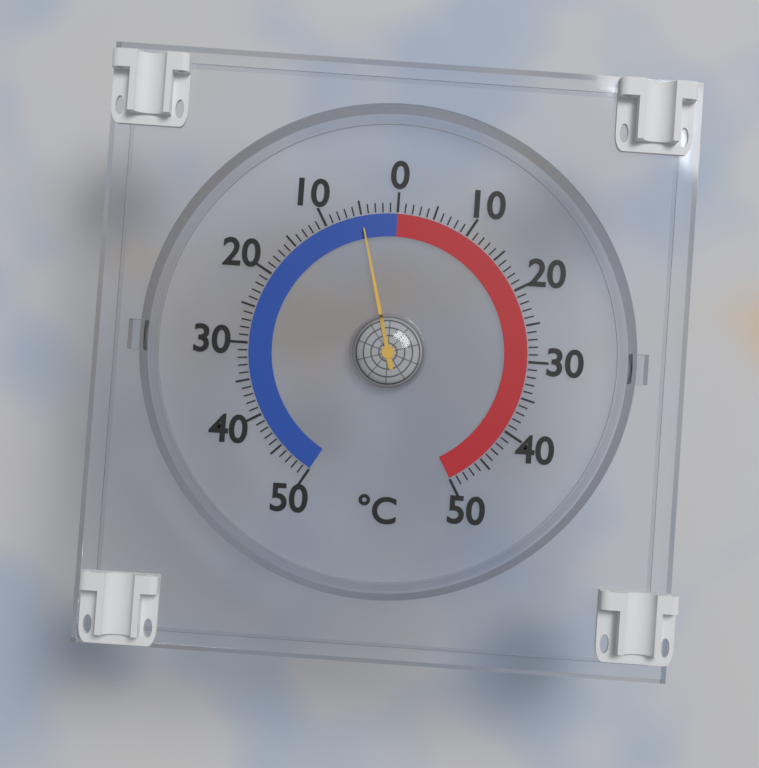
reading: -5 °C
